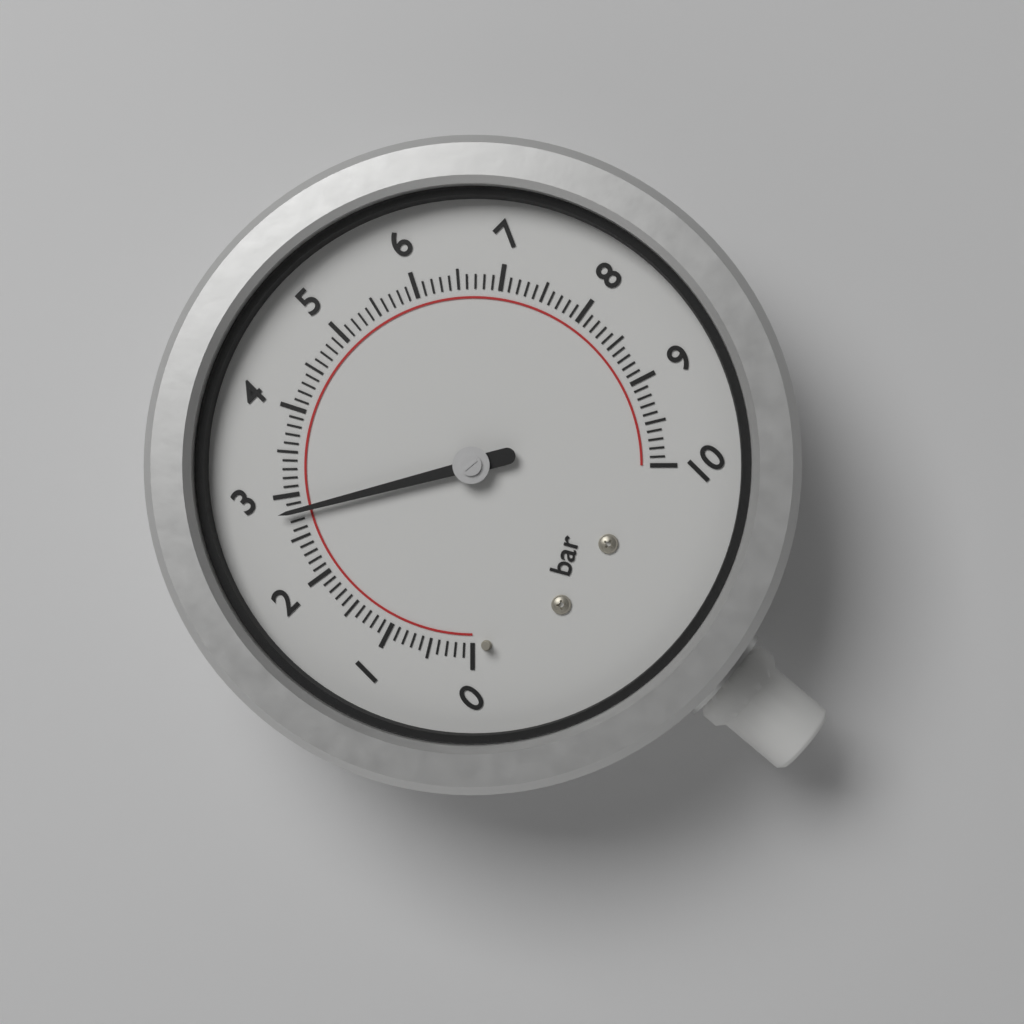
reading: 2.8 bar
